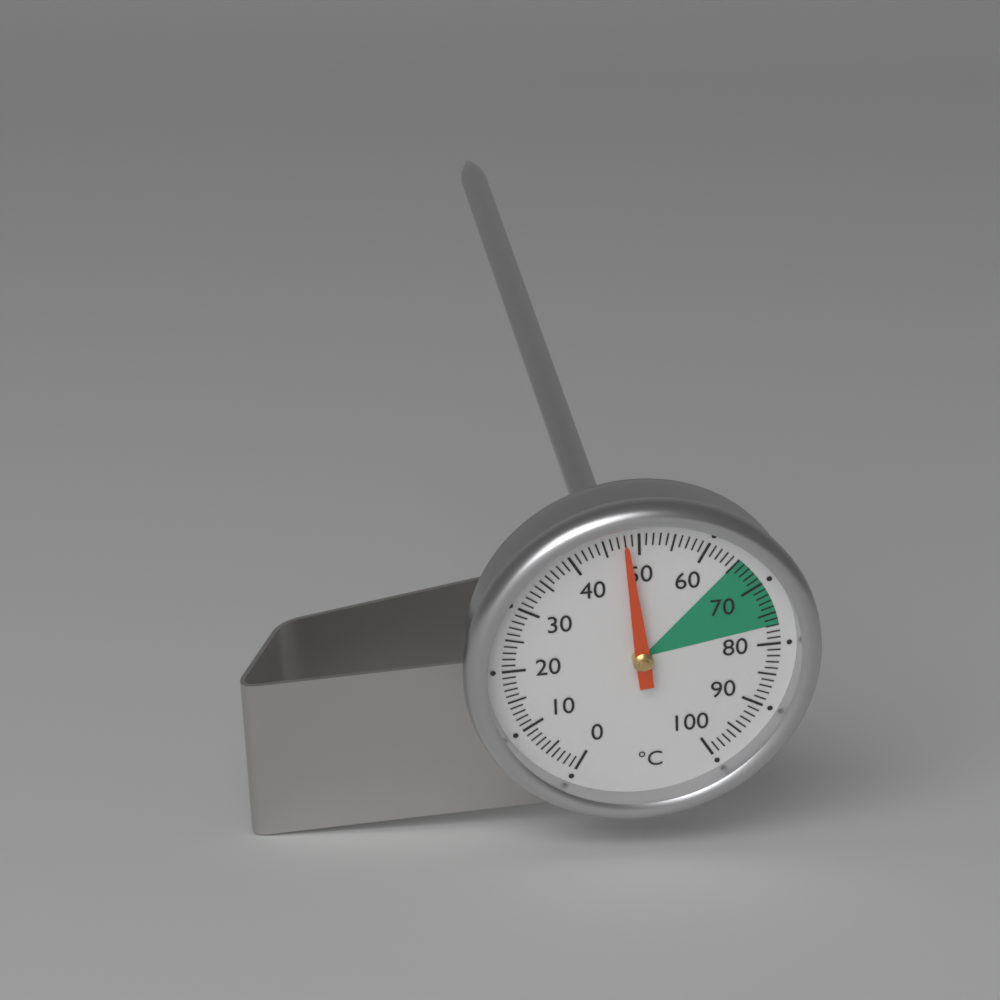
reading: 48 °C
